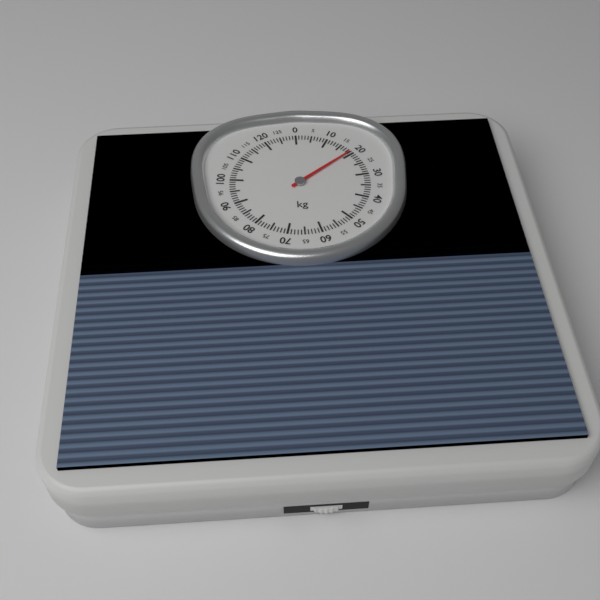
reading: 19 kg
